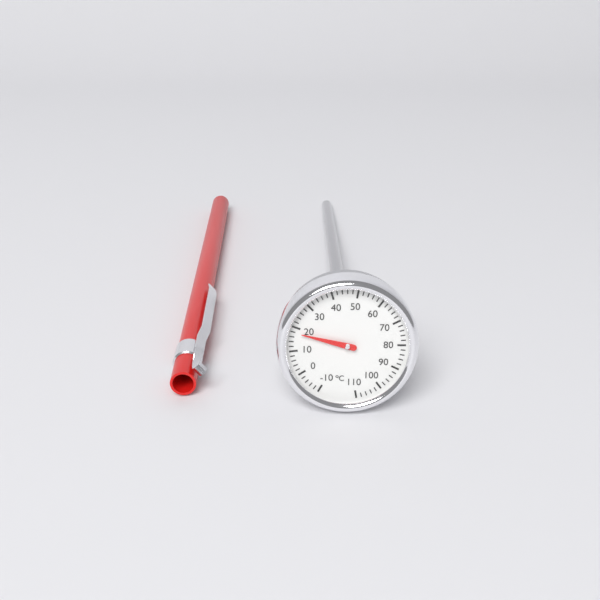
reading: 18 °C
